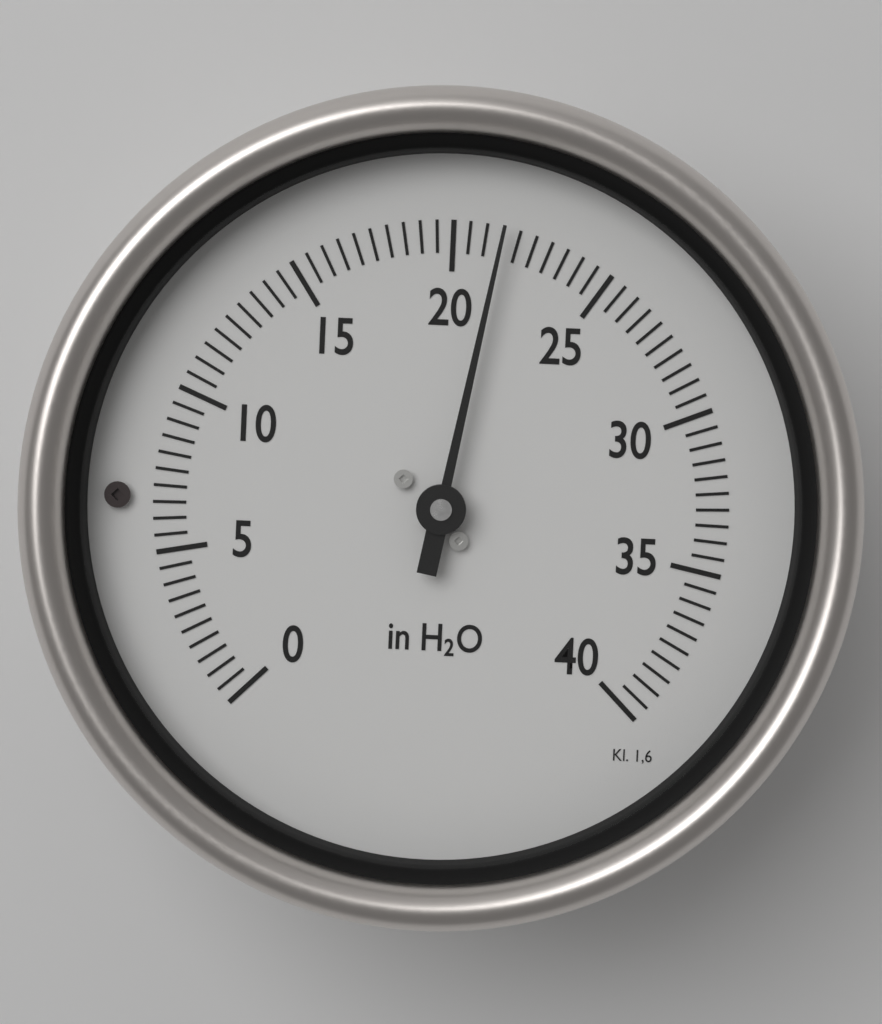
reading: 21.5 in H2O
